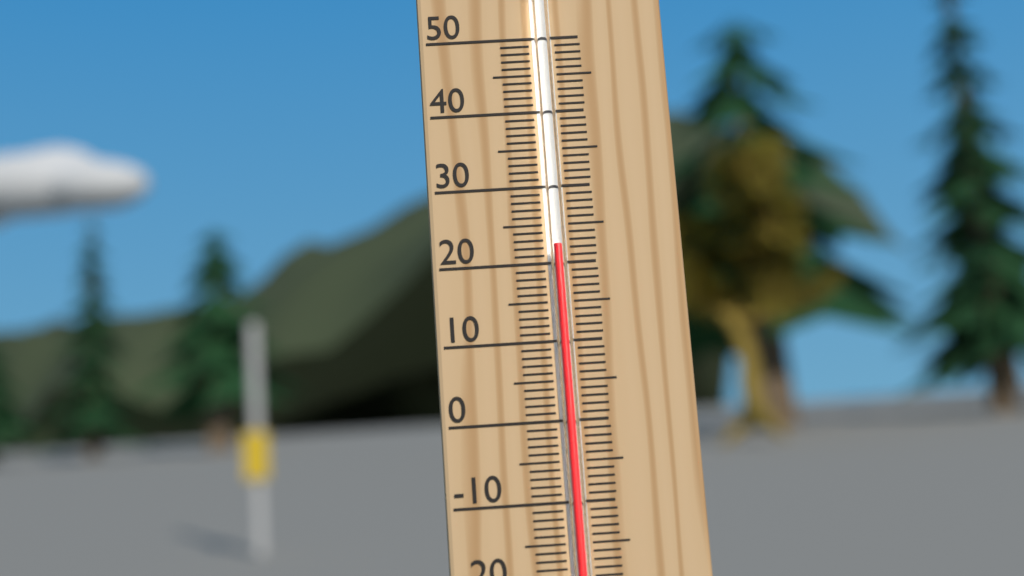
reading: 22 °C
